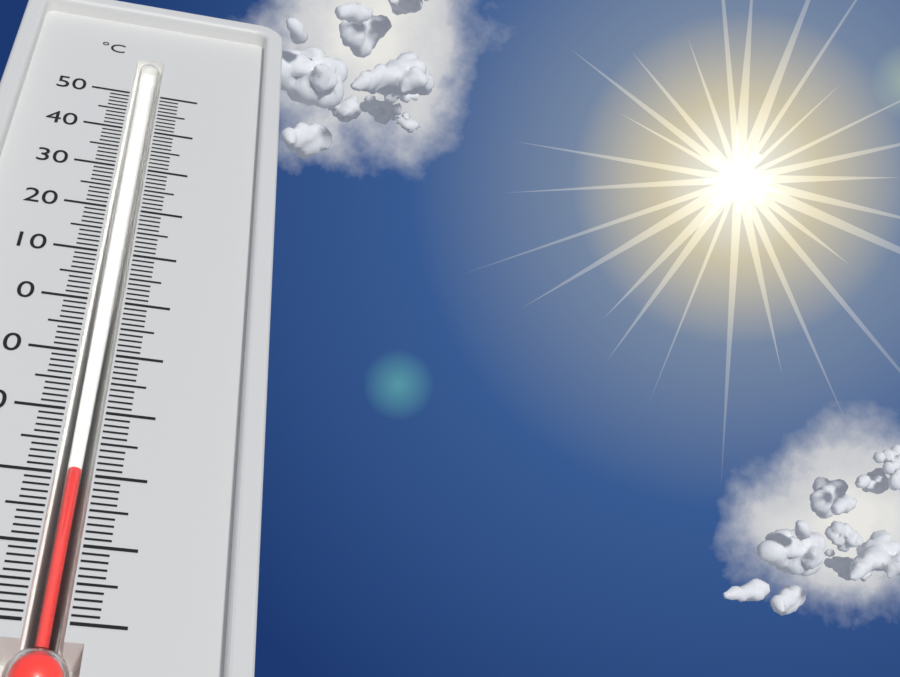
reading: -29 °C
